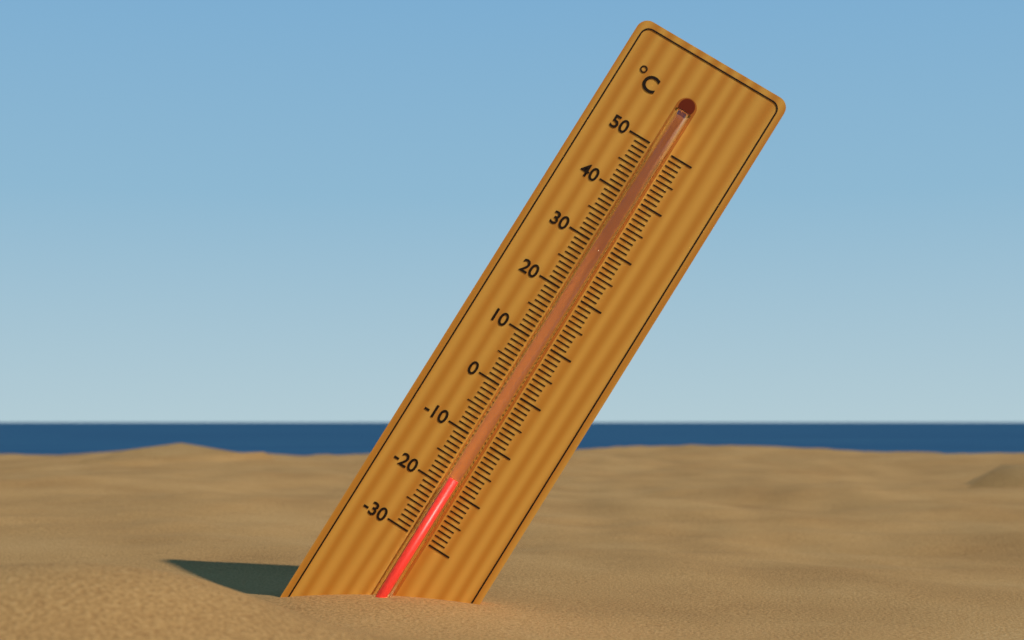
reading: -18 °C
